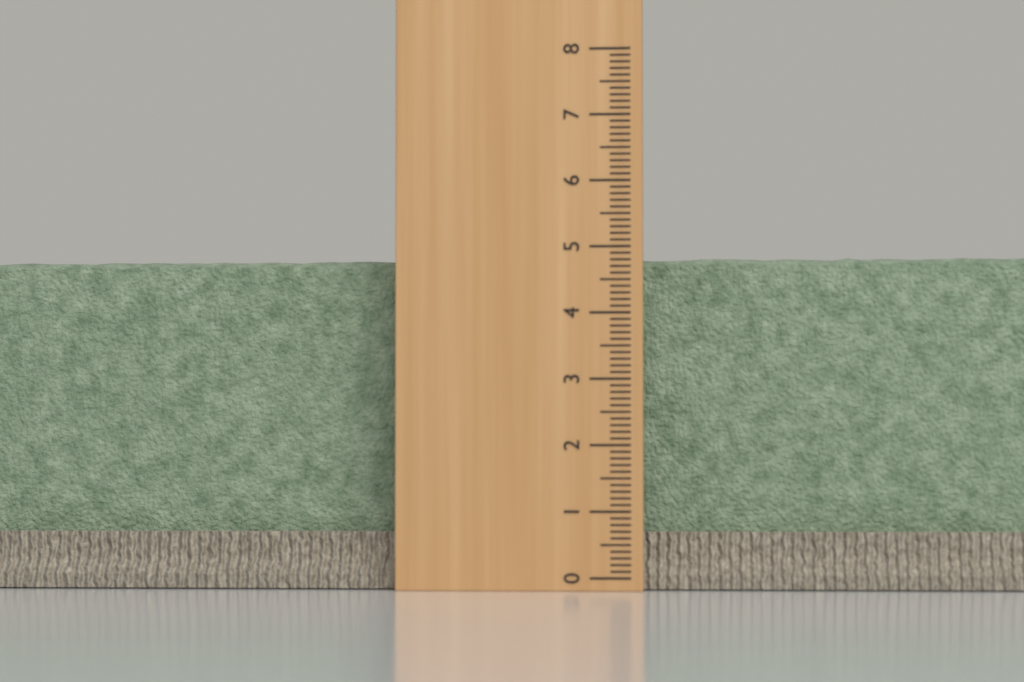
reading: 4.9 (no unit)
